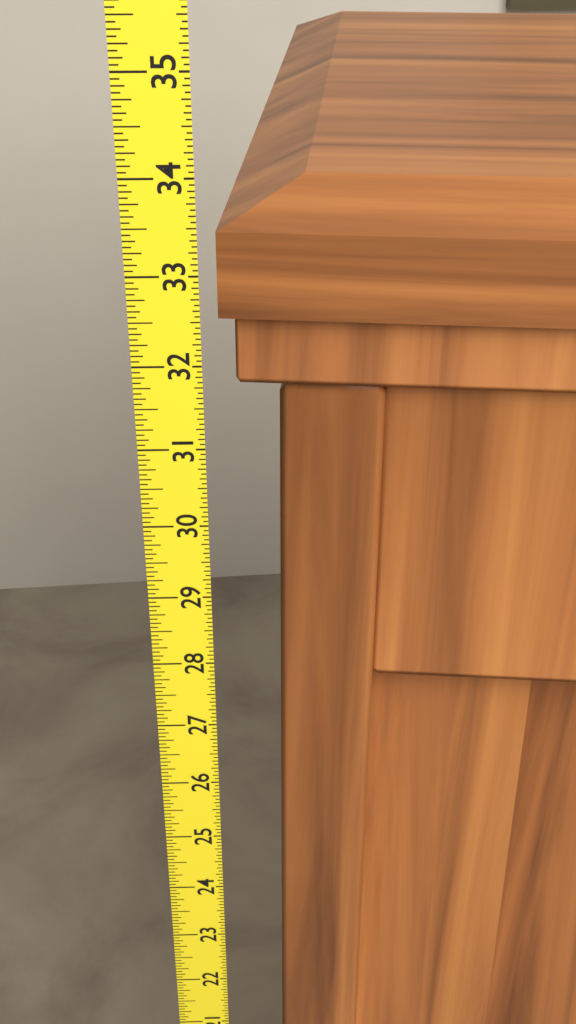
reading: 33.7500 (no unit)
